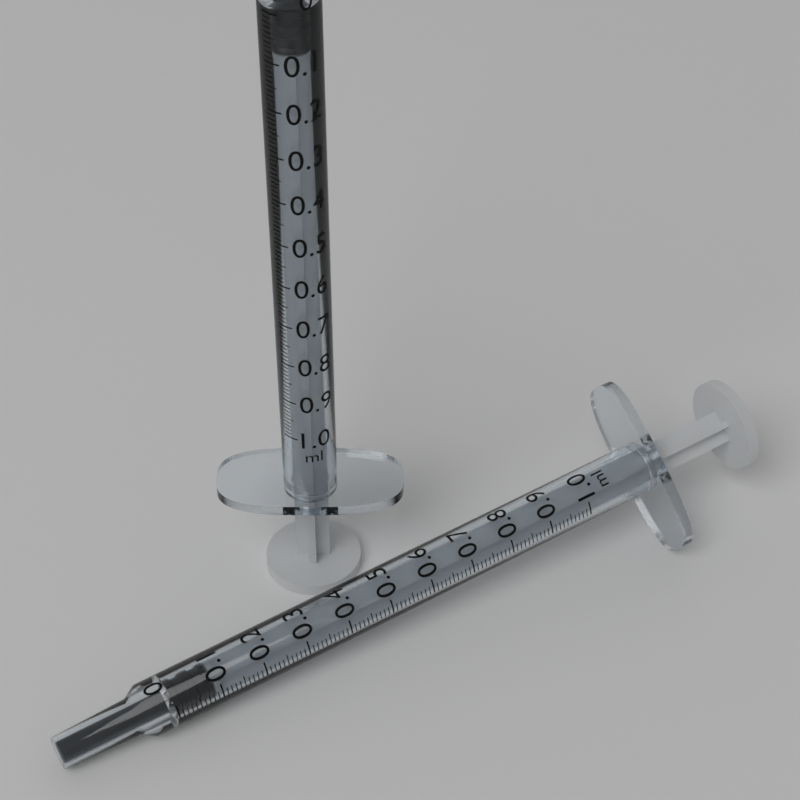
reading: 0.00 ml
